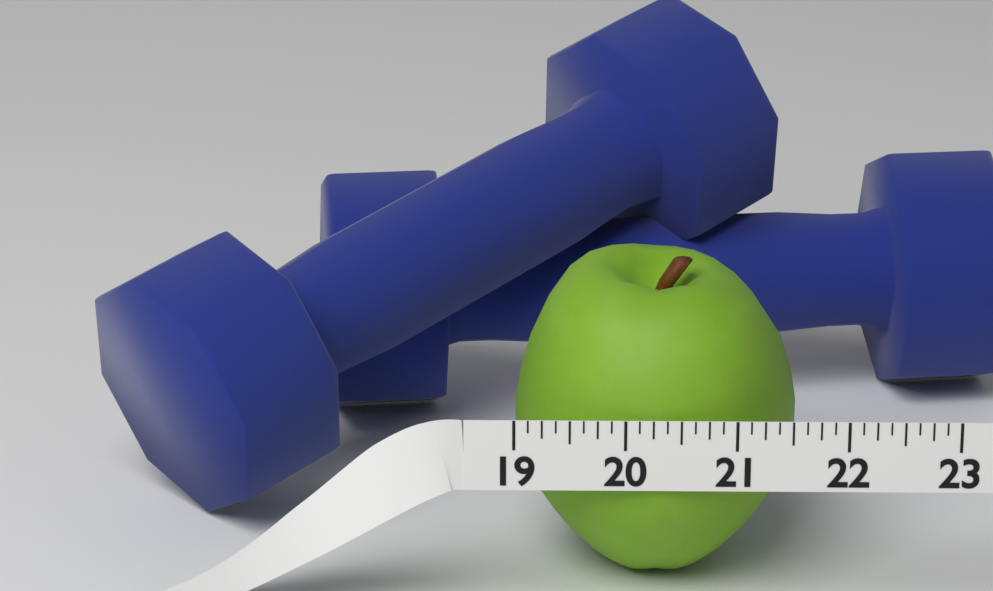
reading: 21.625 (no unit)
